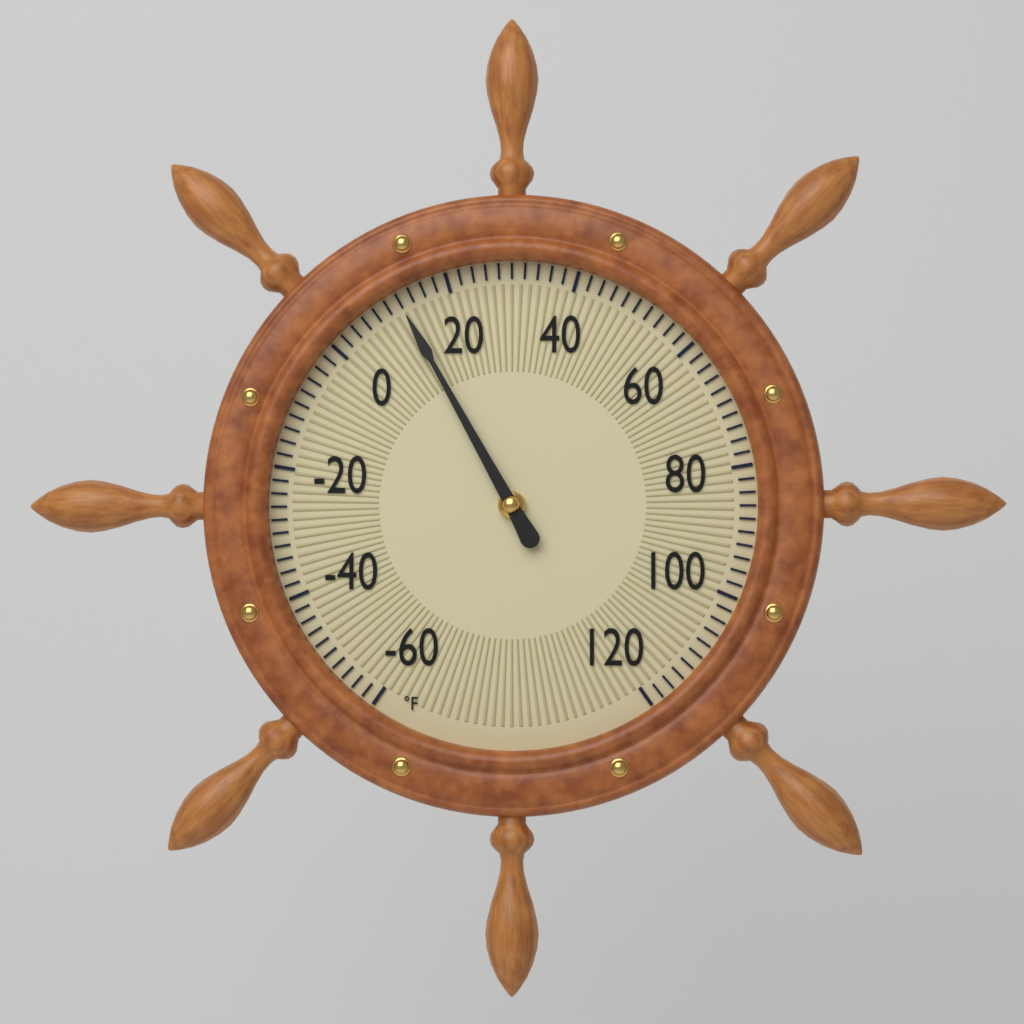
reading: 12 °F
